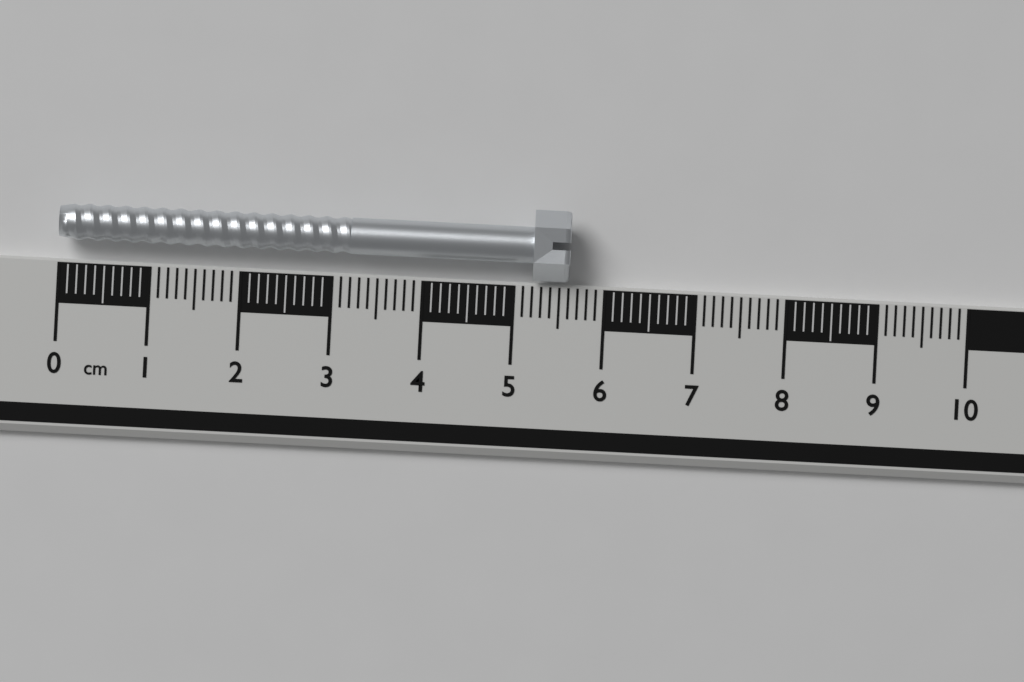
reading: 5.6 cm
